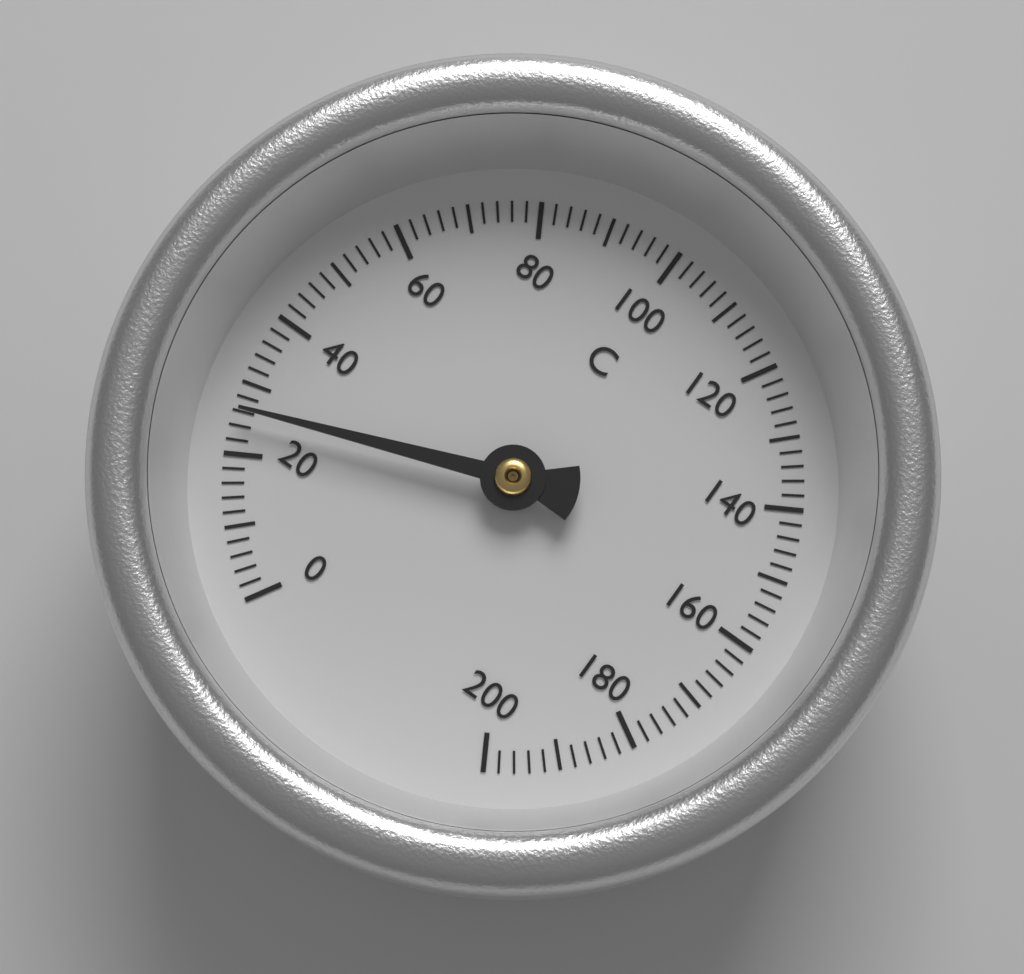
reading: 26 °C
